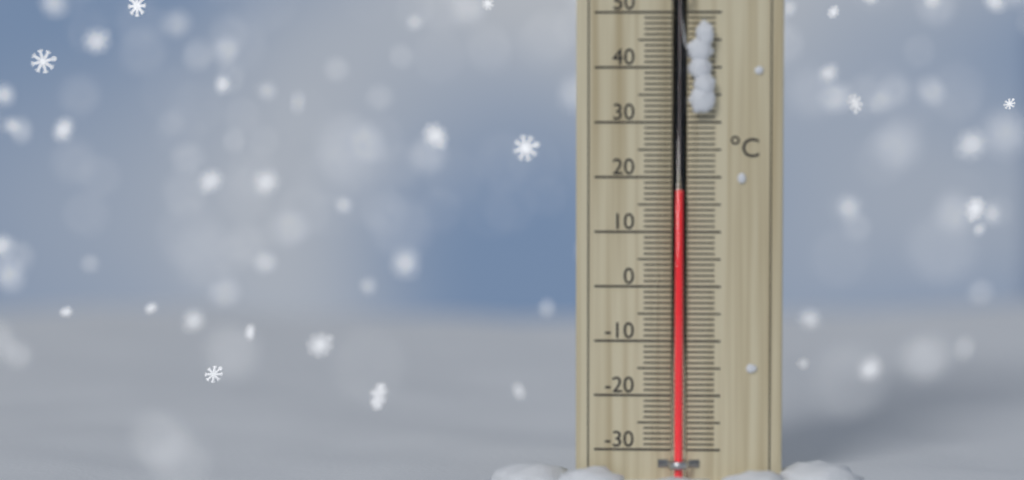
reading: 17 °C
